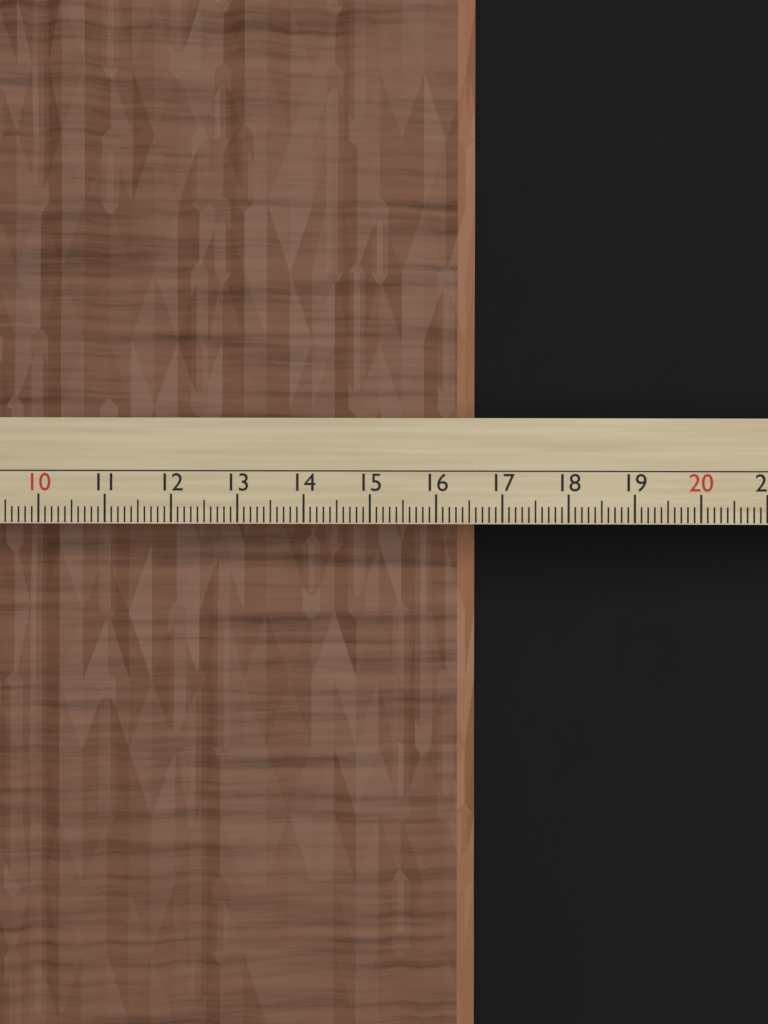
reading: 16.7 cm
